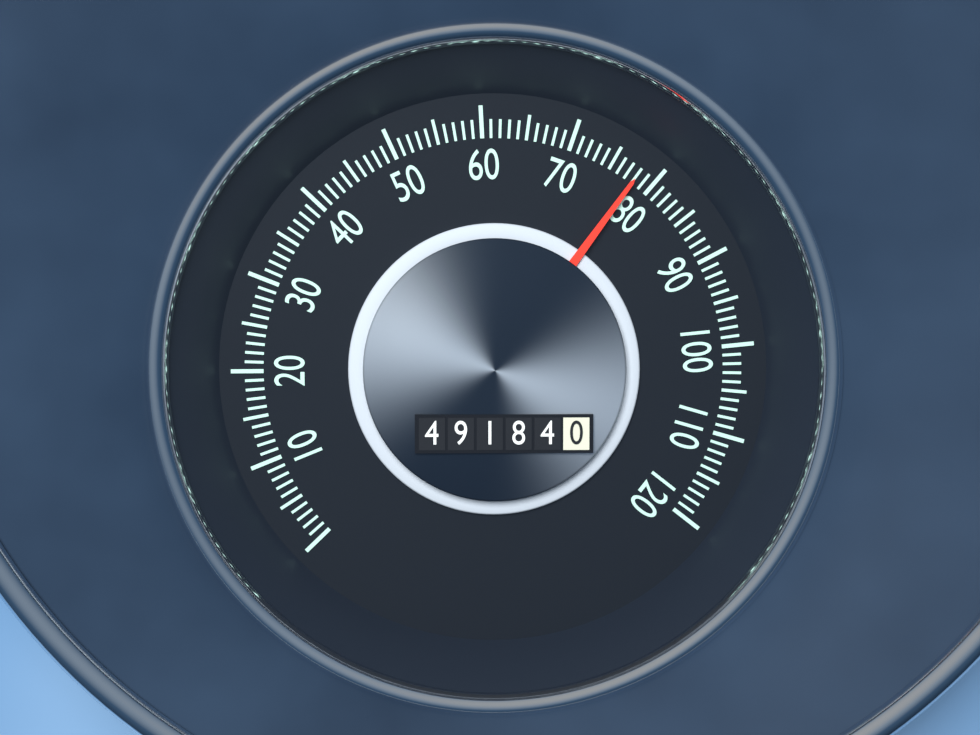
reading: 78 (no unit)
